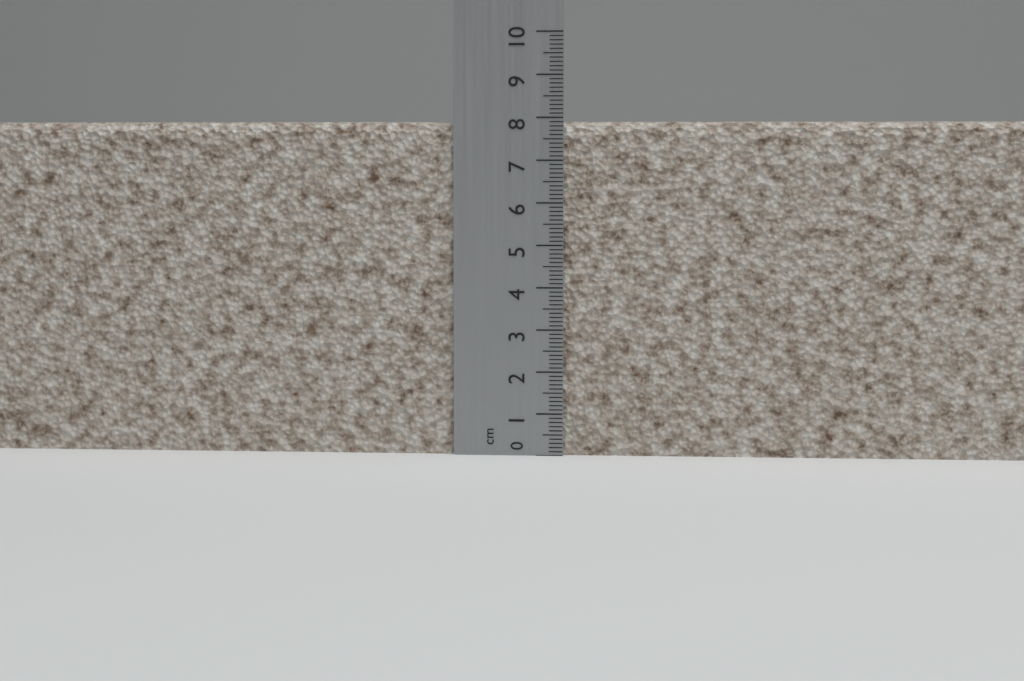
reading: 7.9 cm
